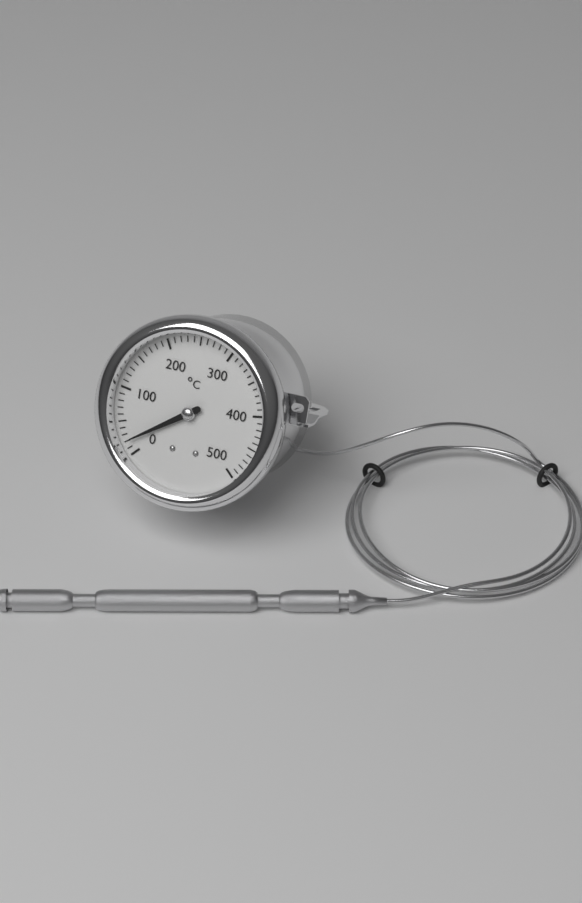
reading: 20 °C
